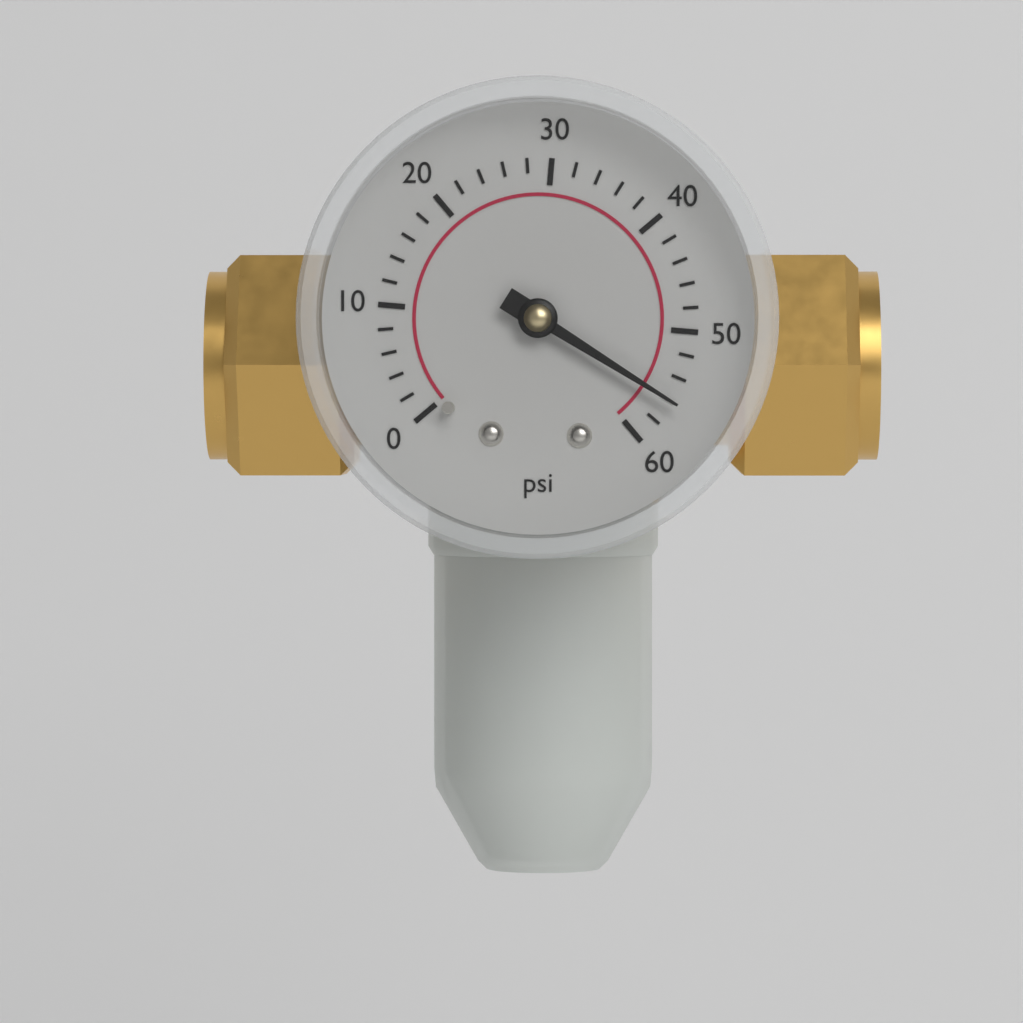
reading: 56 psi
